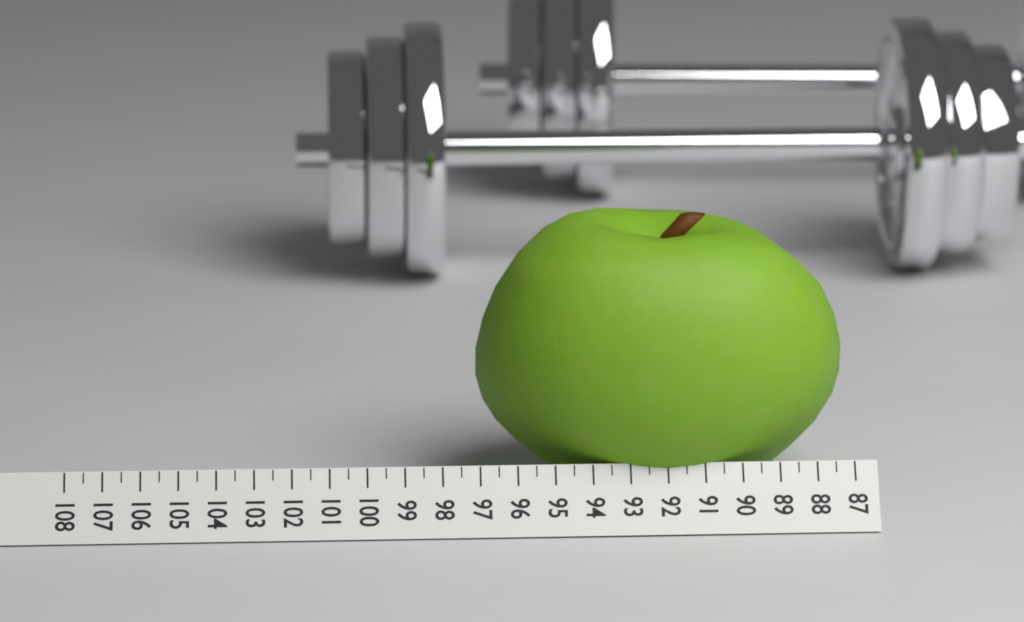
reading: 97.0 (no unit)
